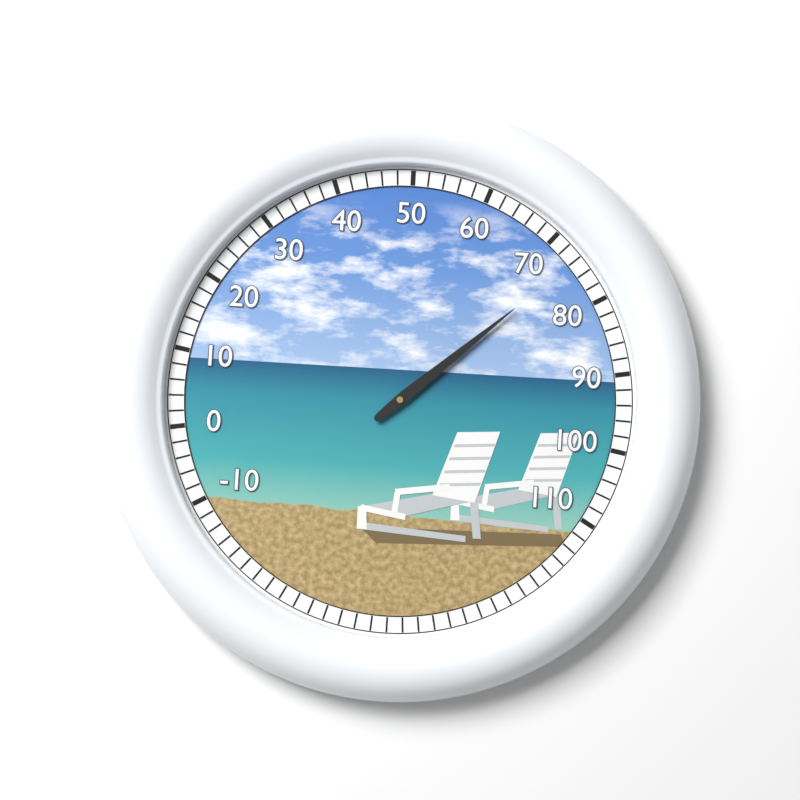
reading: 74 (no unit)
